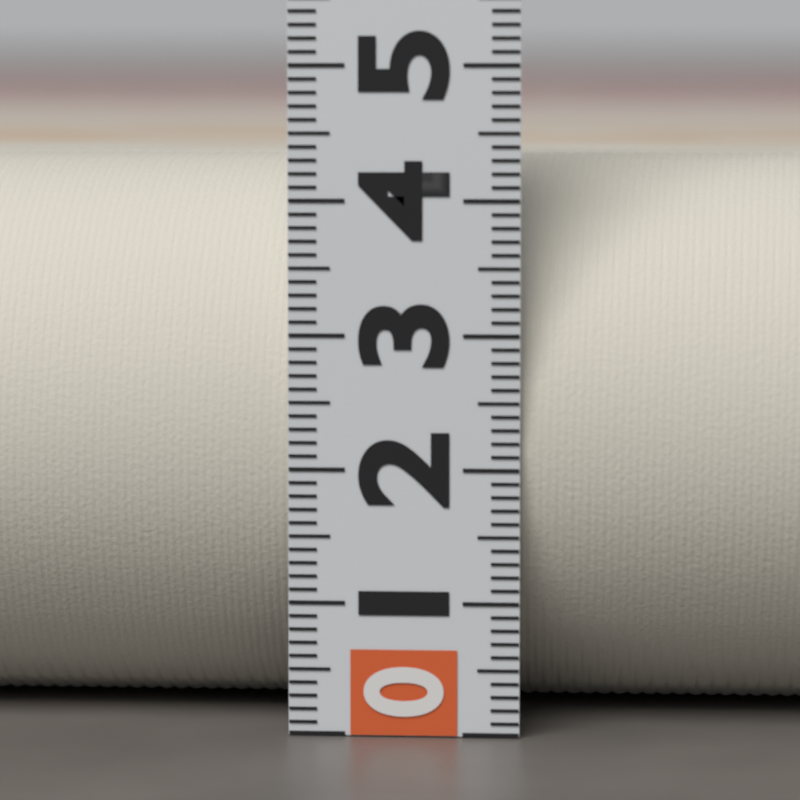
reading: 4.3 (no unit)
